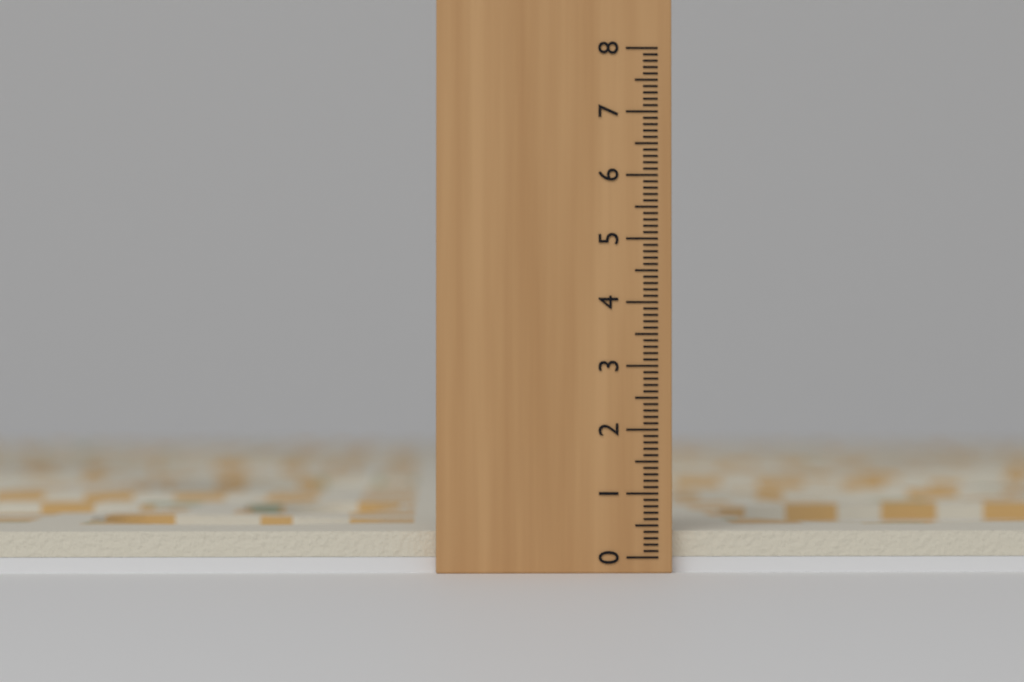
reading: 0.4 (no unit)
